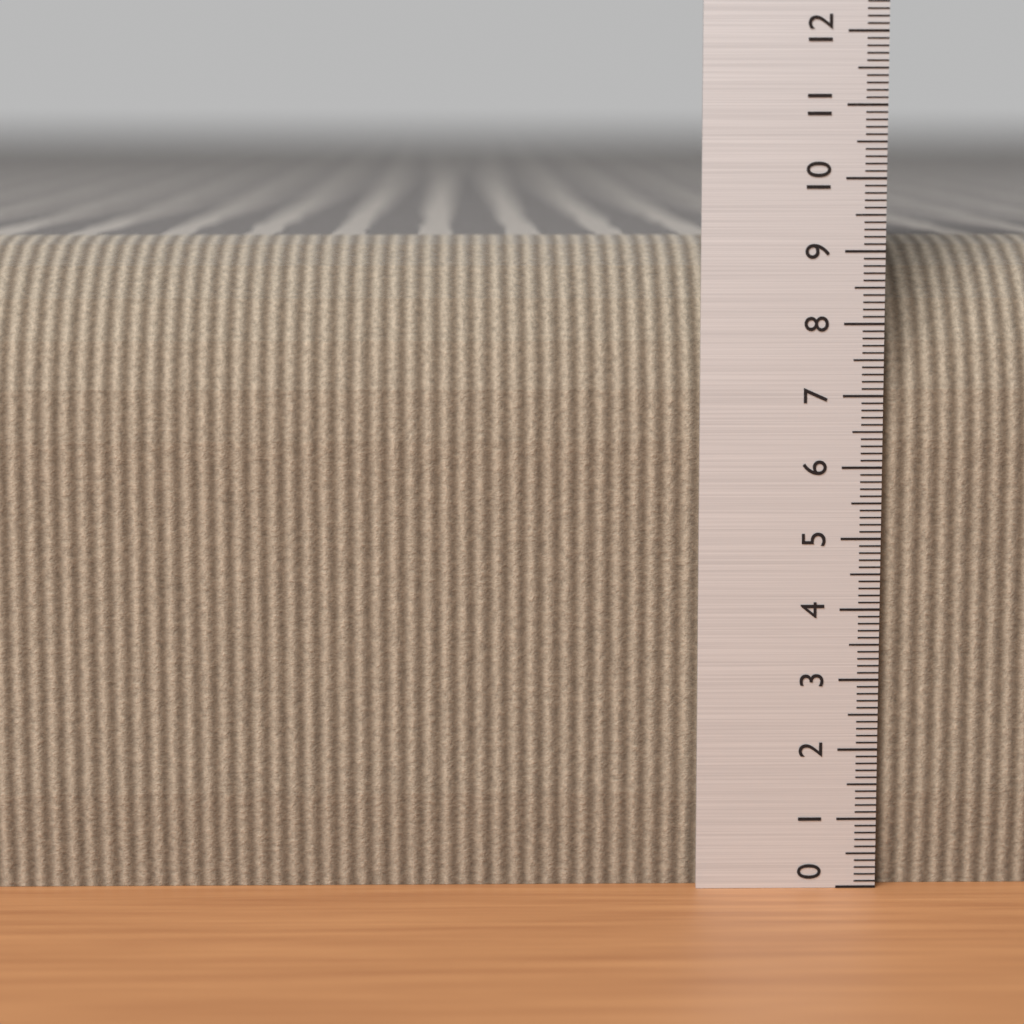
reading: 9.1 (no unit)
